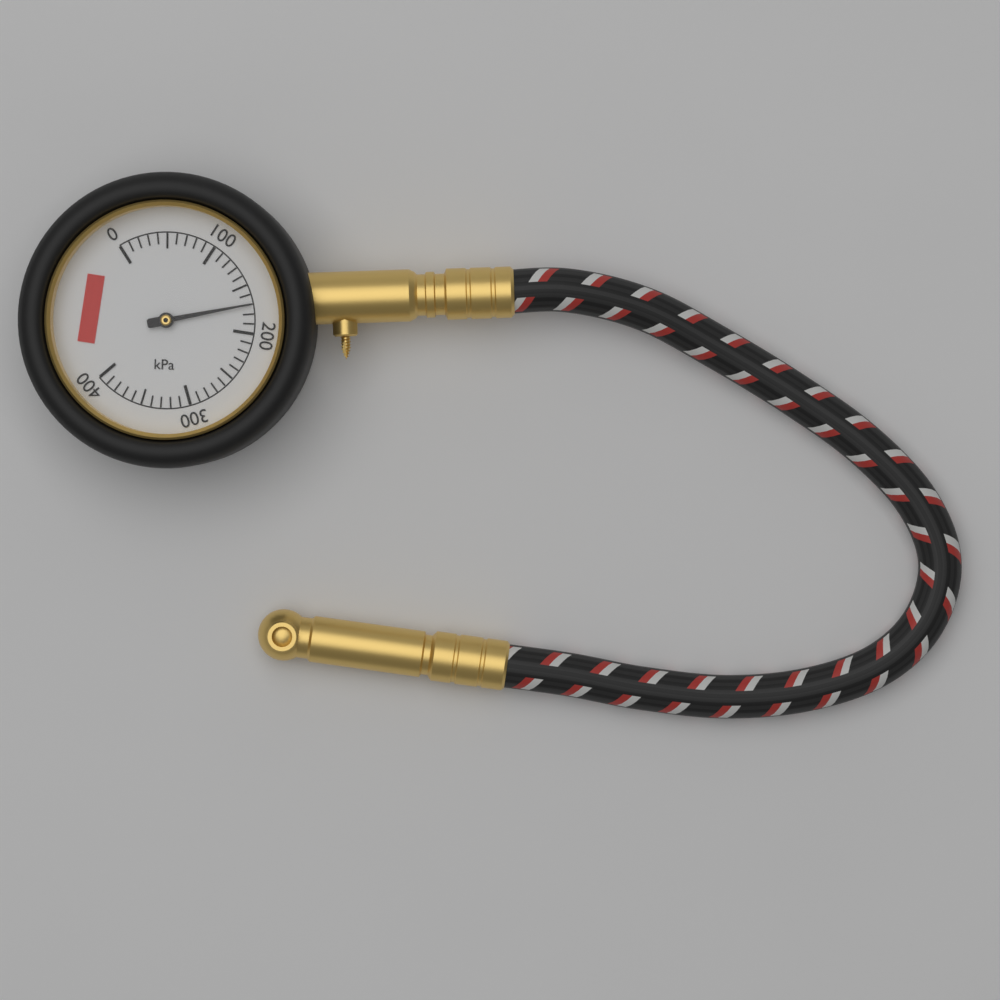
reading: 170 kPa
